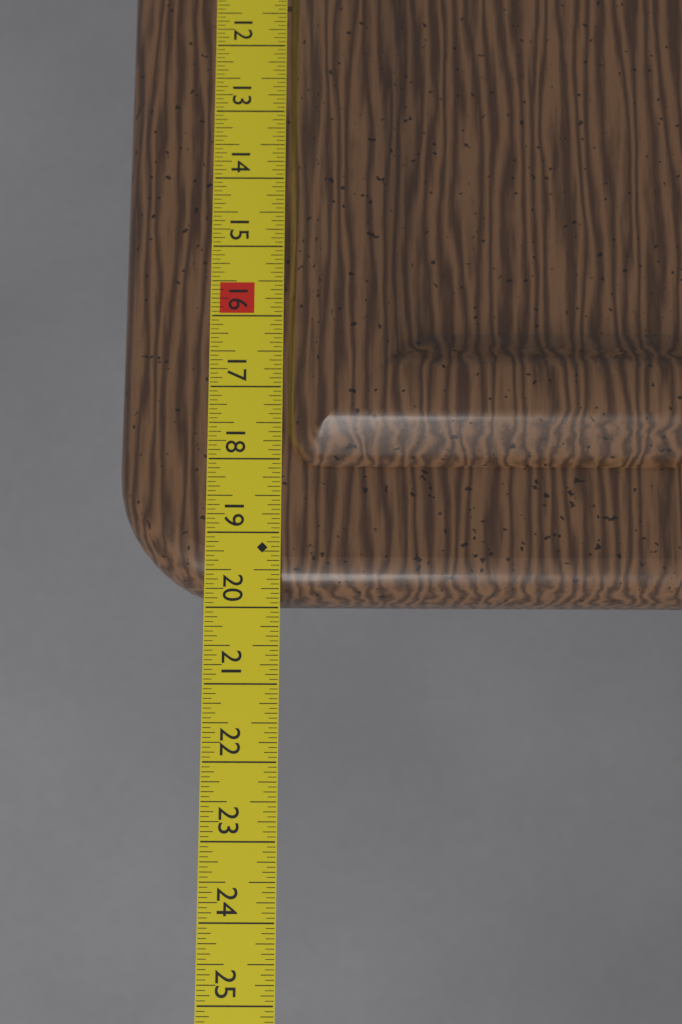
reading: 19.8750 in
